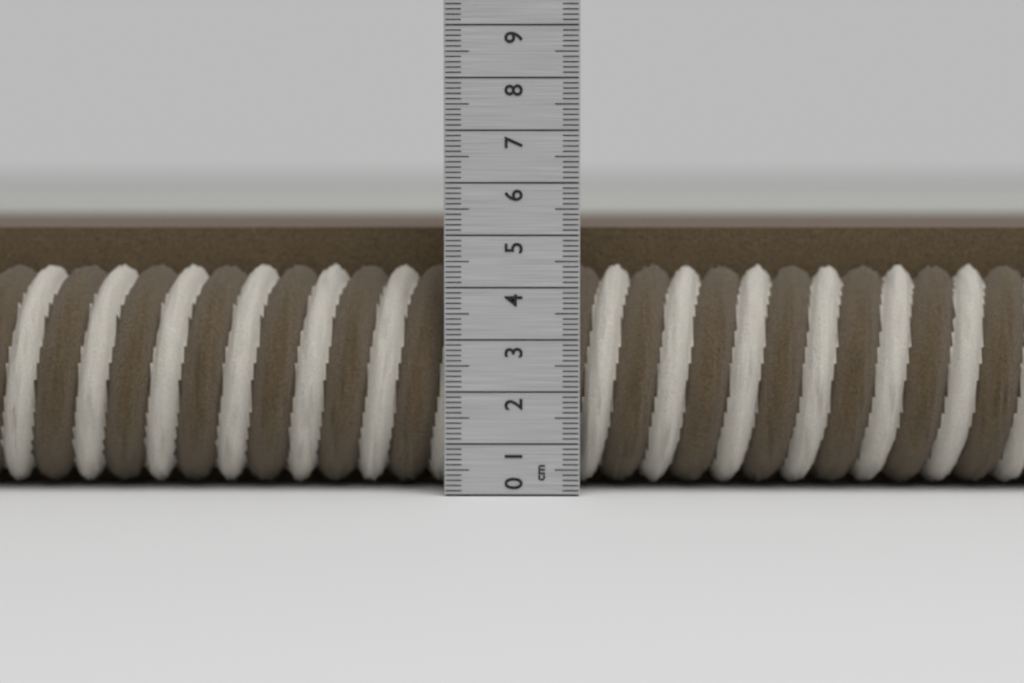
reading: 5.1 cm
